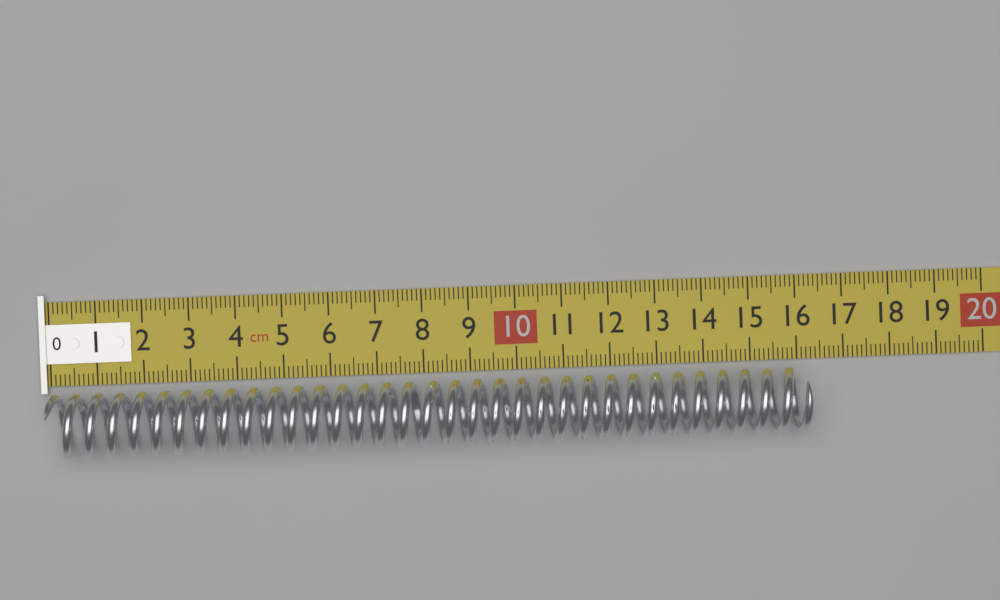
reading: 16.2 cm
